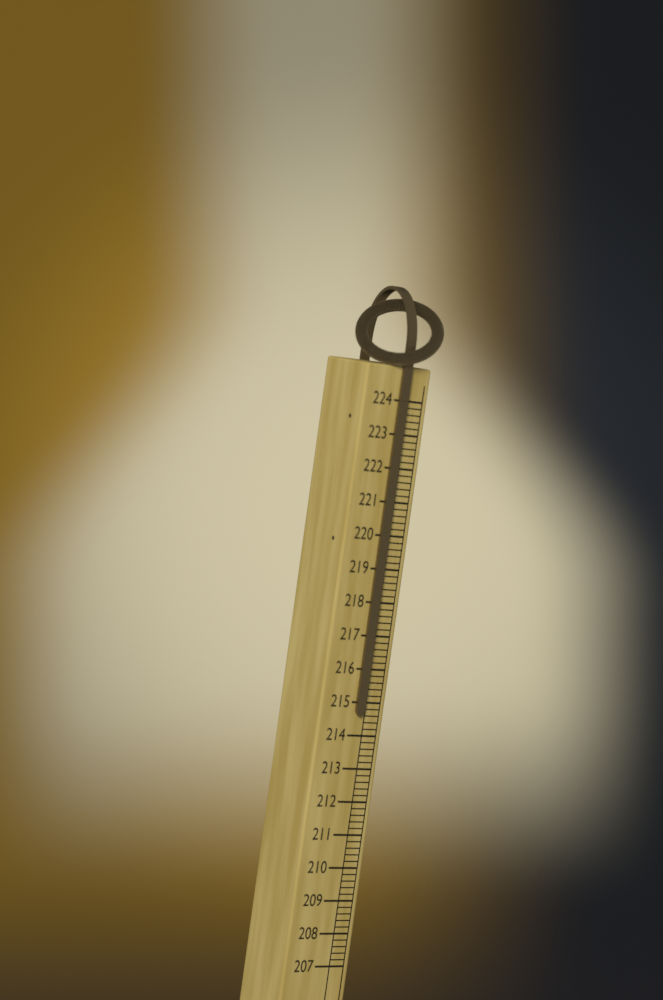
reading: 214.6 (no unit)
